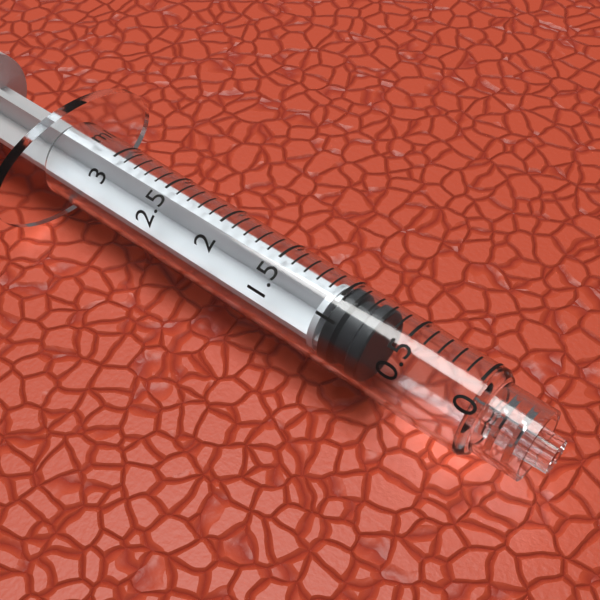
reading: 0.7 ml
